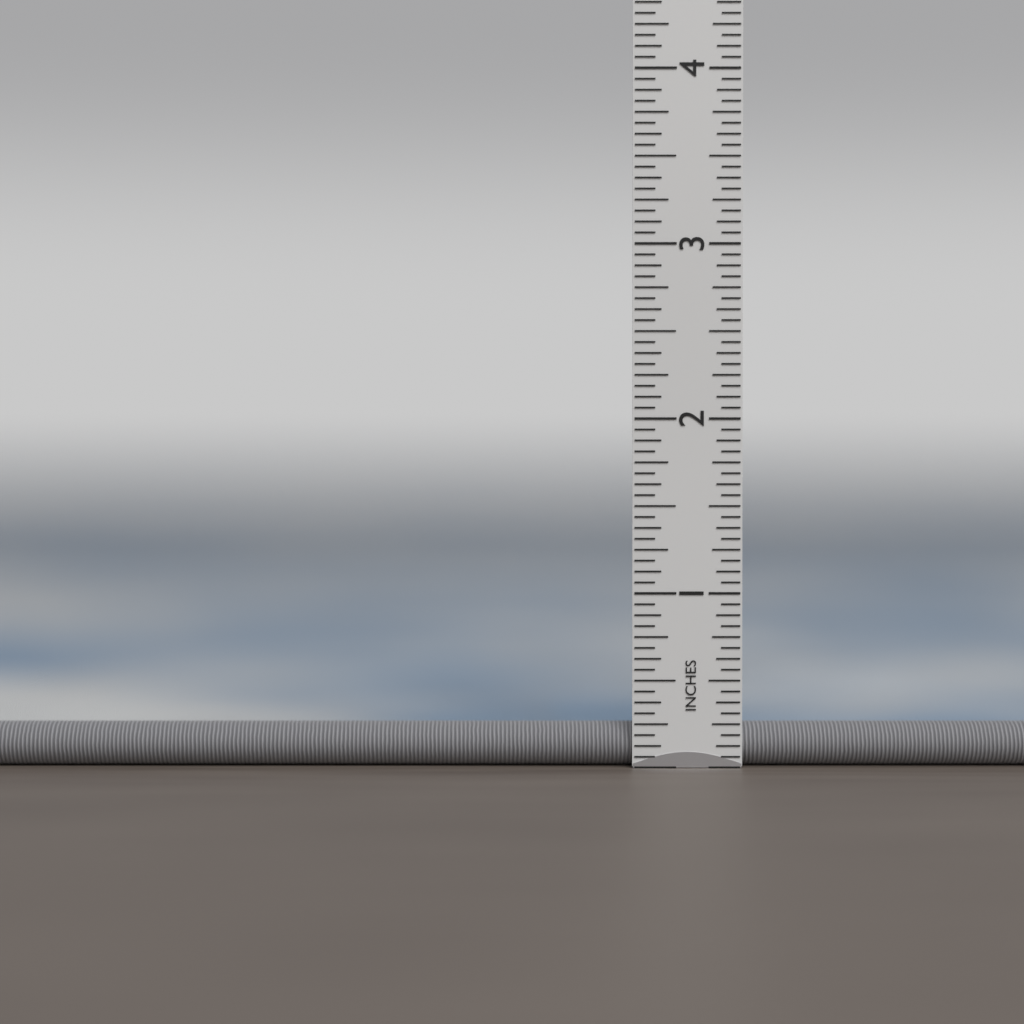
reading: 0.2500 in
